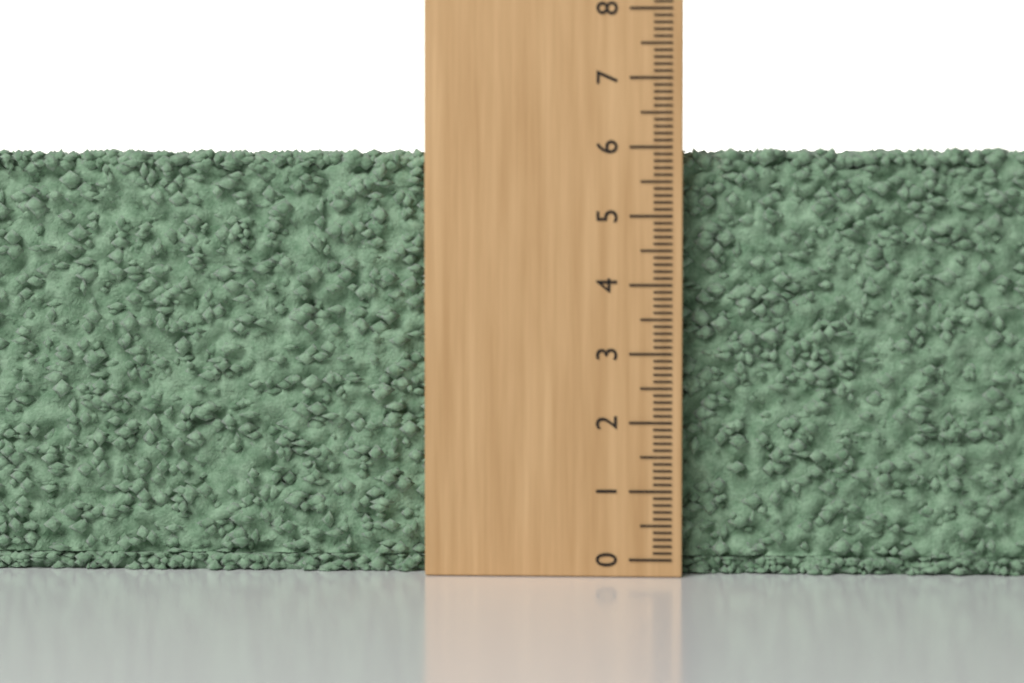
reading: 6.0 (no unit)
